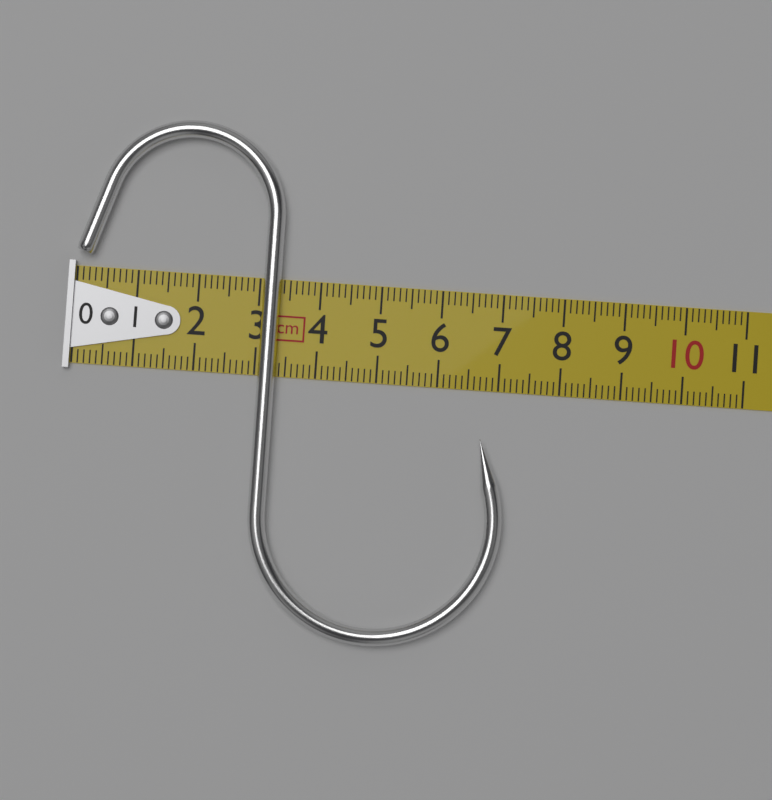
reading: 7.2 cm
